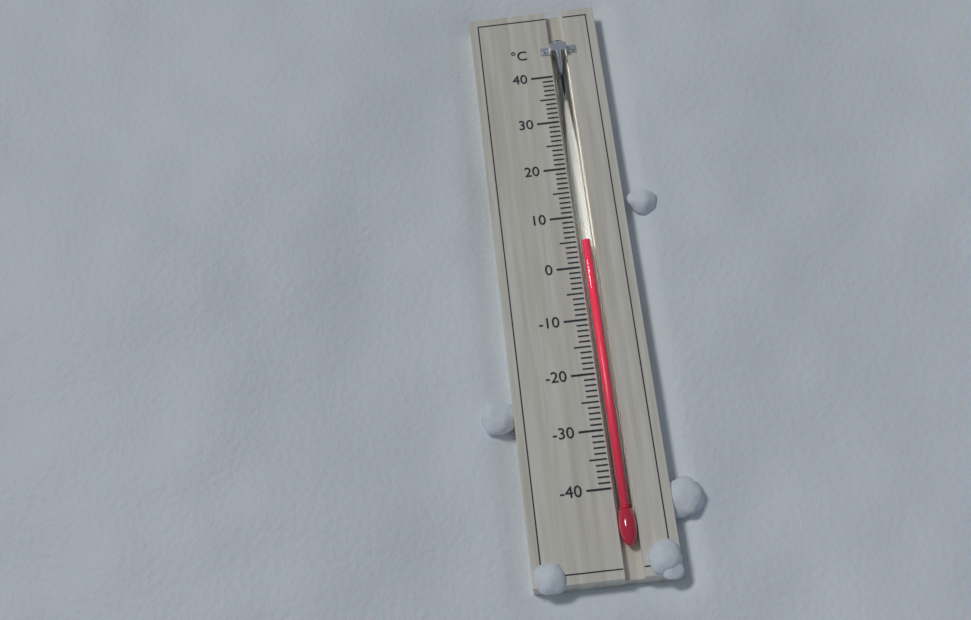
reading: 5 °C
